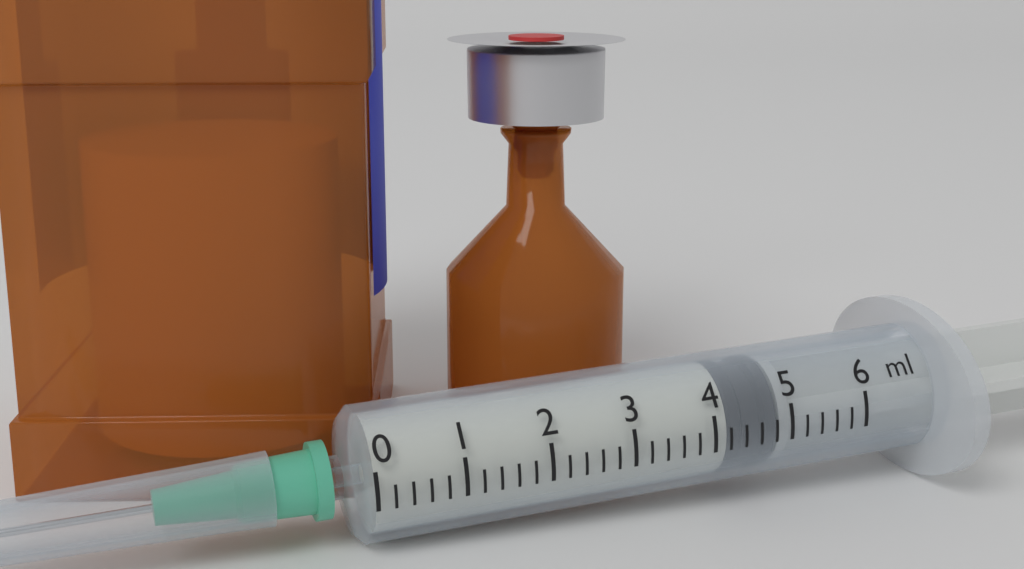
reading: 4.2 ml
